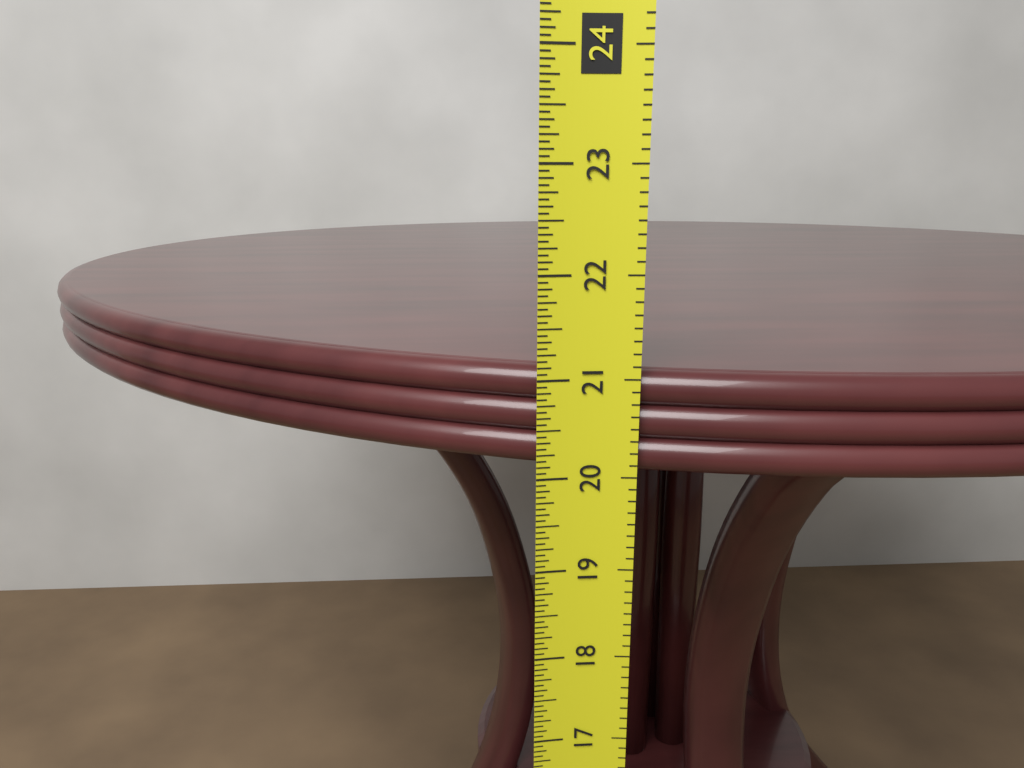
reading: 21.0625 in
